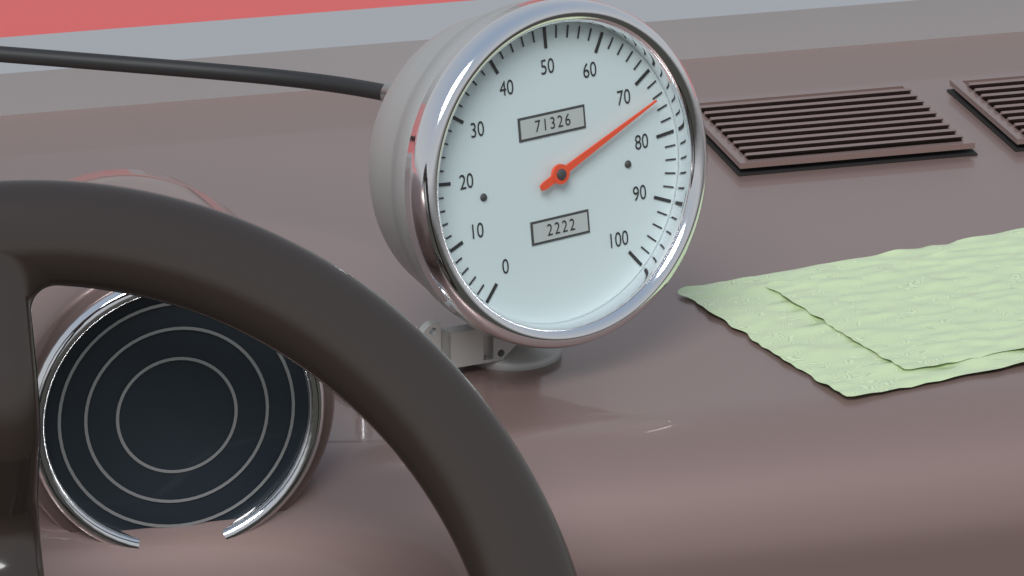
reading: 74 (no unit)
